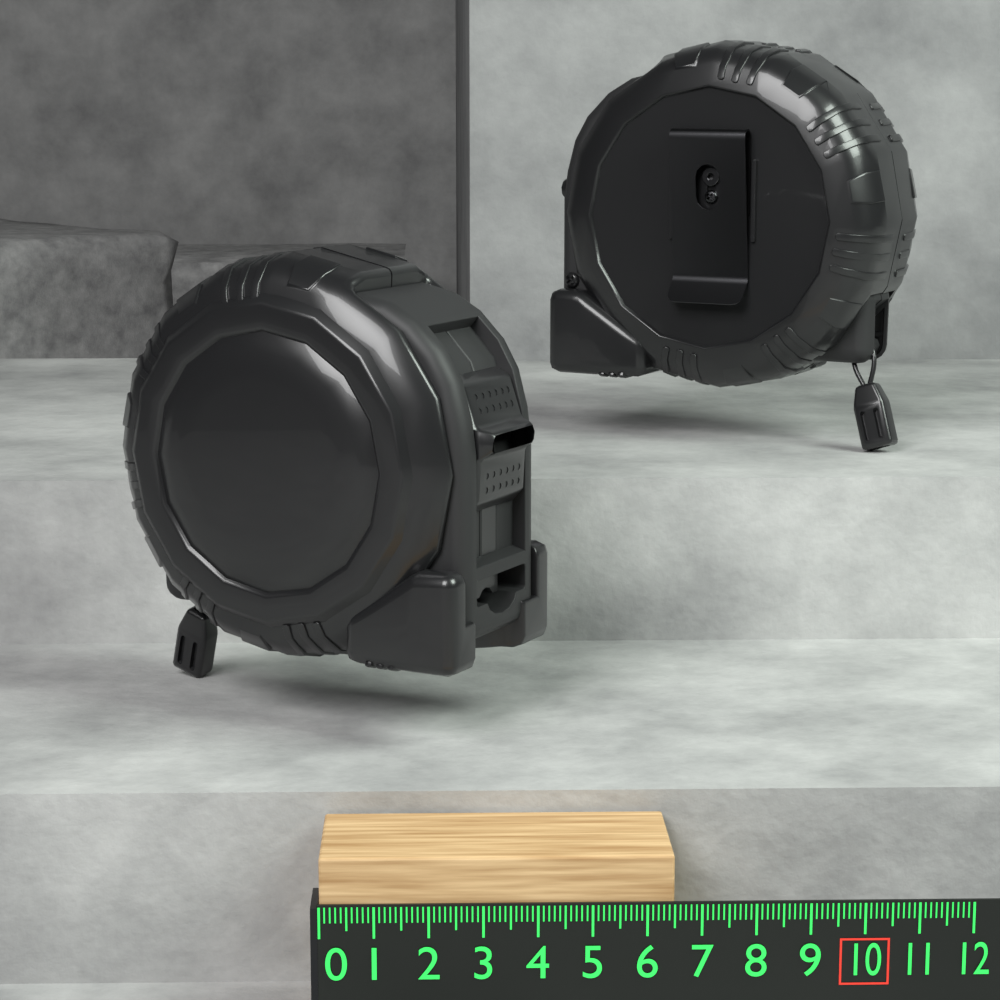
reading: 6.5 (no unit)
